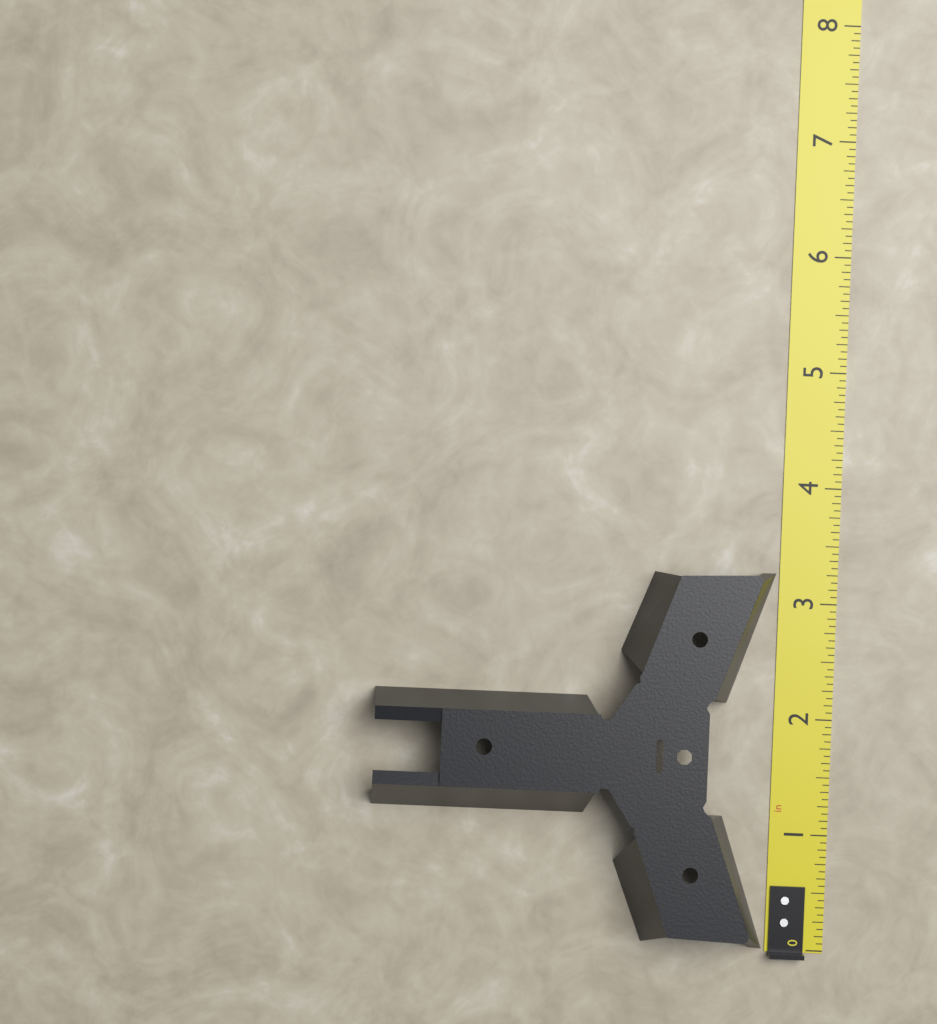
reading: 3.2500 in
